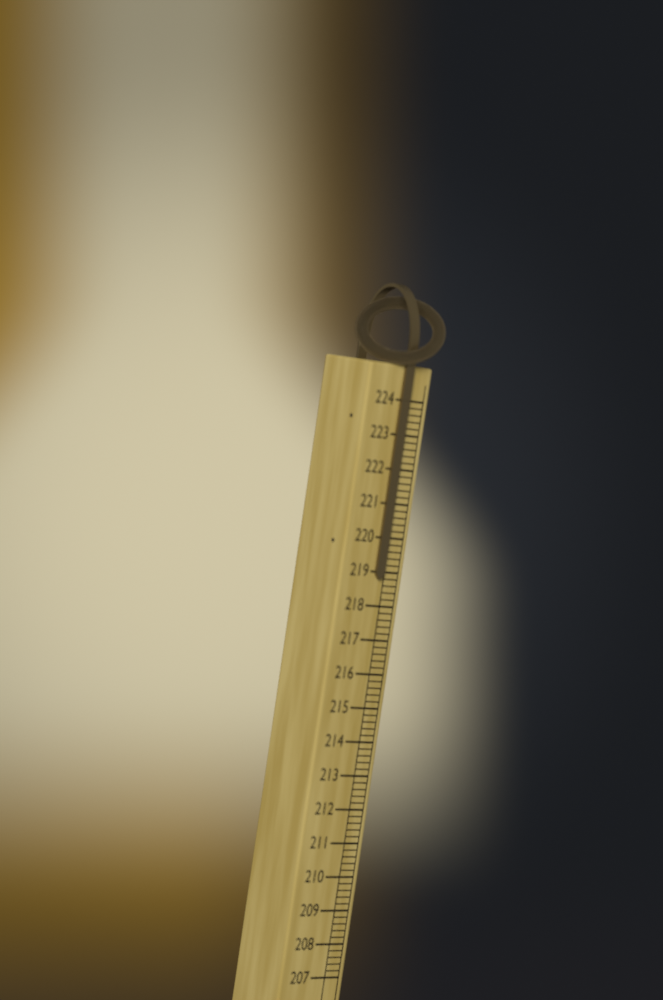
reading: 218.8 (no unit)
